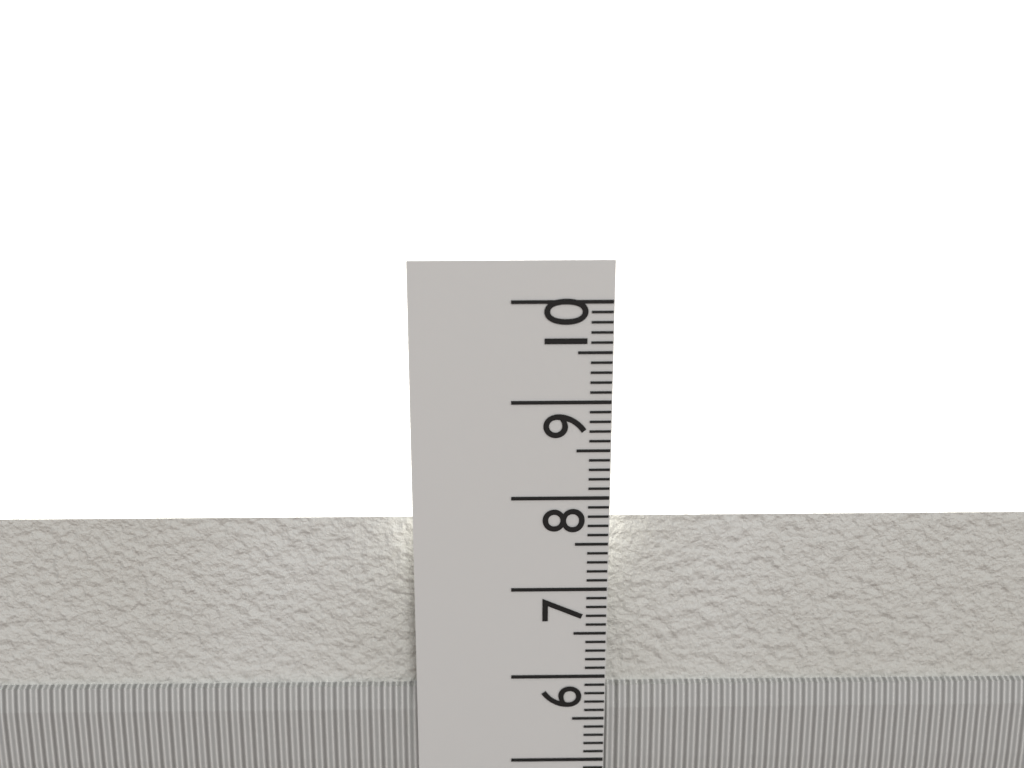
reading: 7.7 cm
